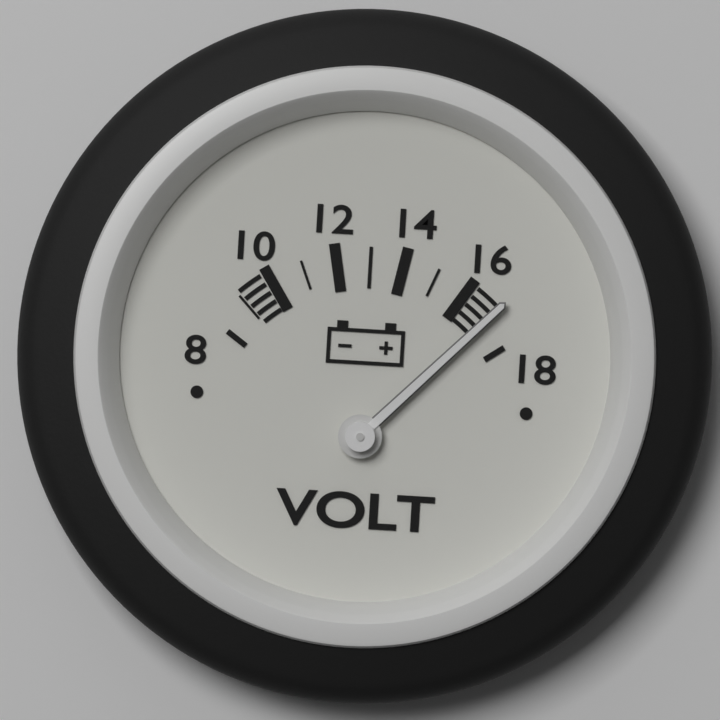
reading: 17 V
